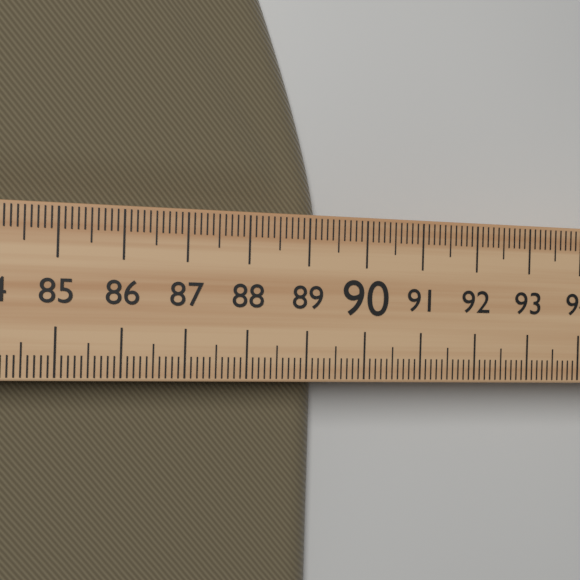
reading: 89.3 (no unit)
